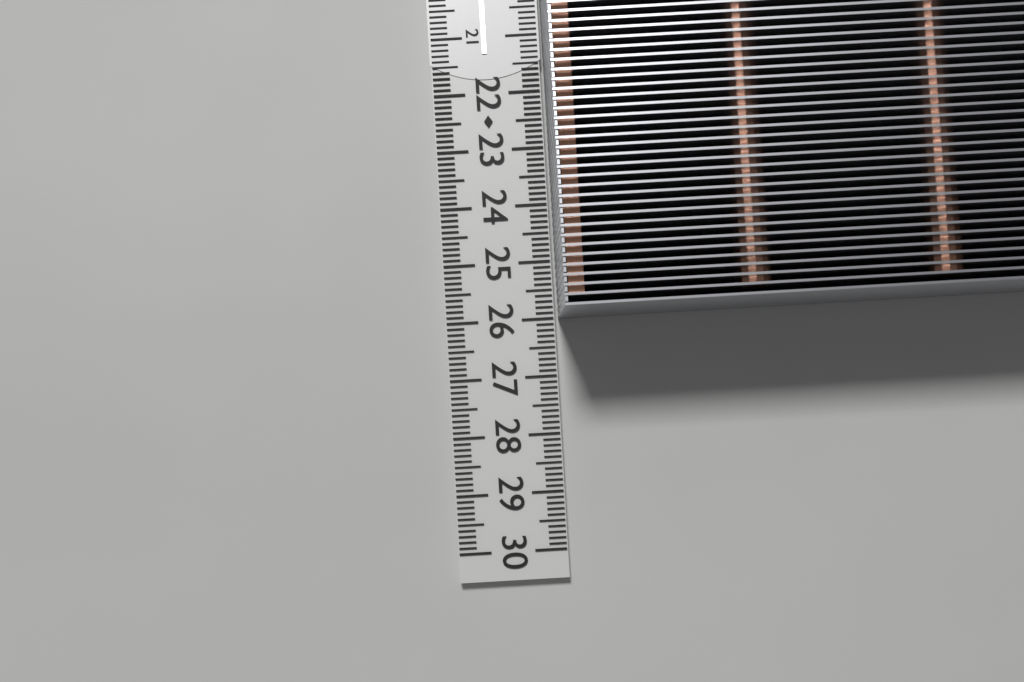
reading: 26.0 cm
